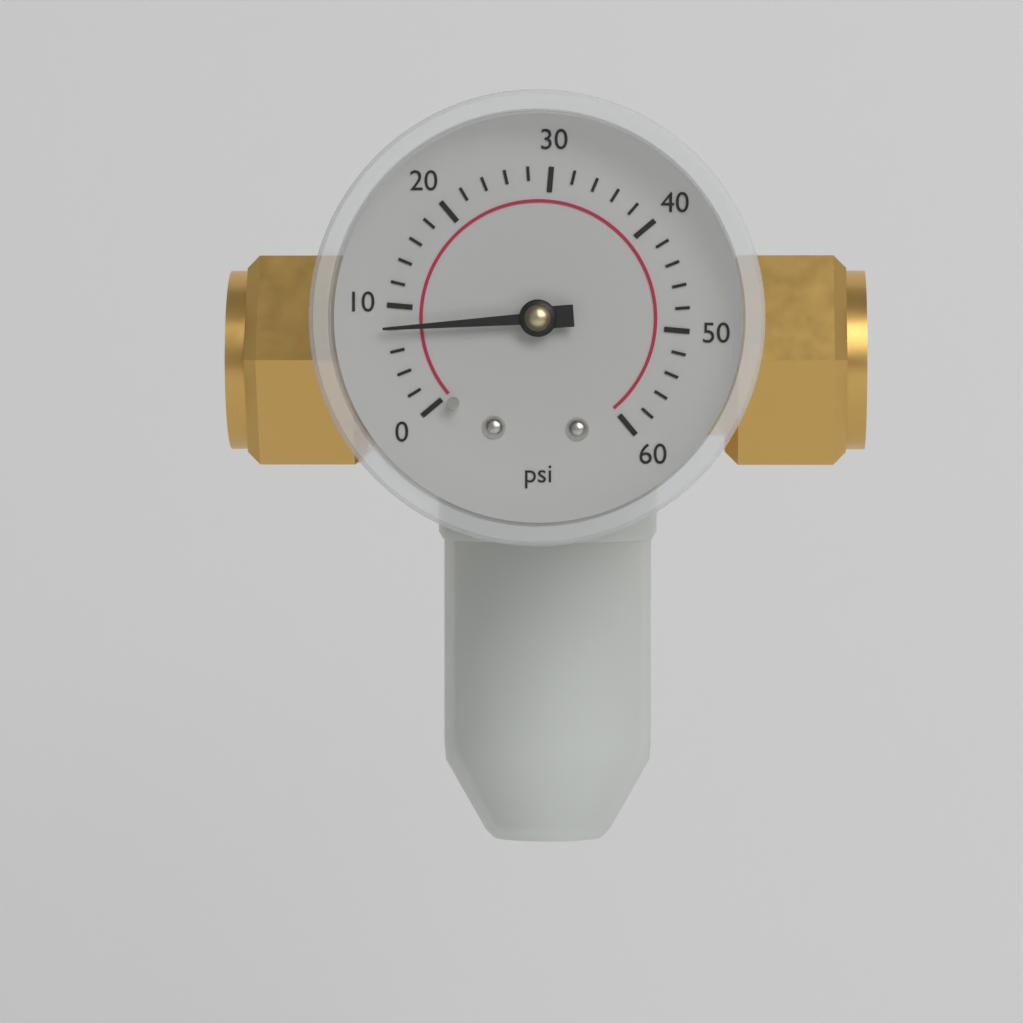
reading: 8 psi
